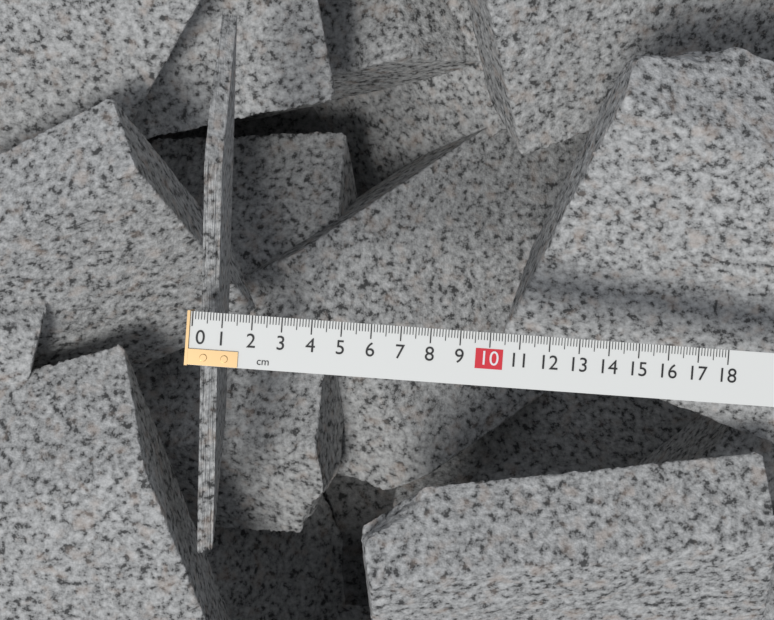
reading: 0.6 cm
